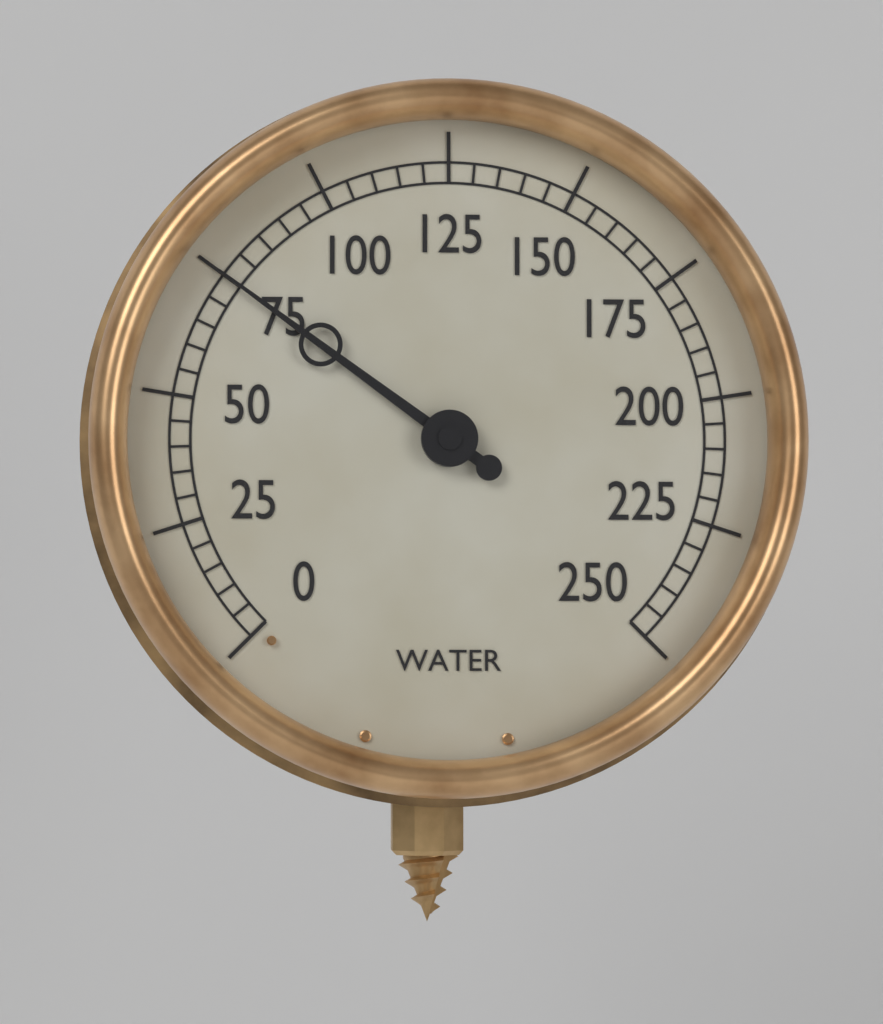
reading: 75 (no unit)
